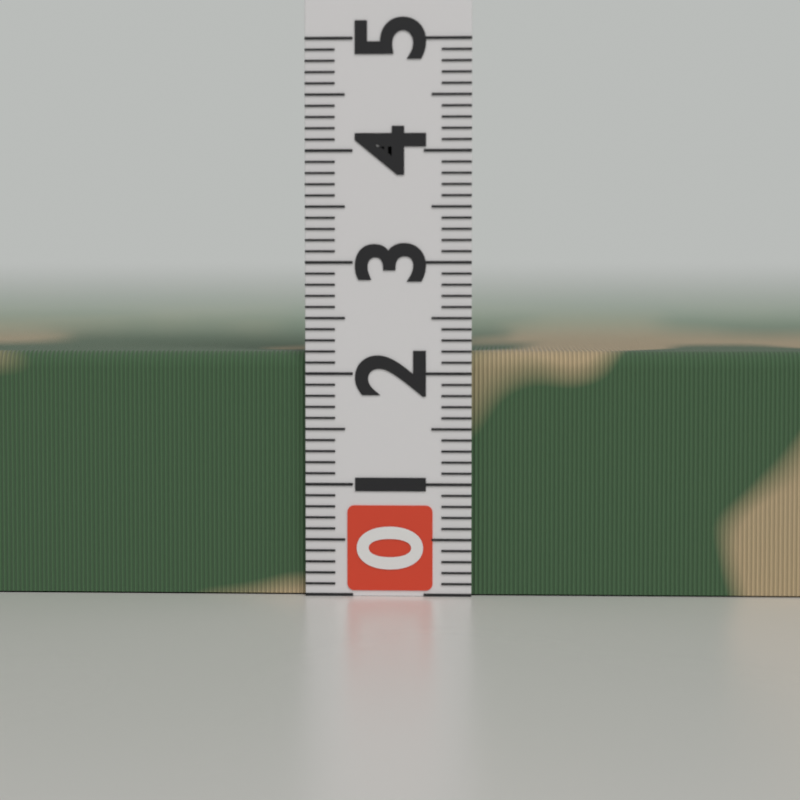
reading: 2.2 (no unit)
